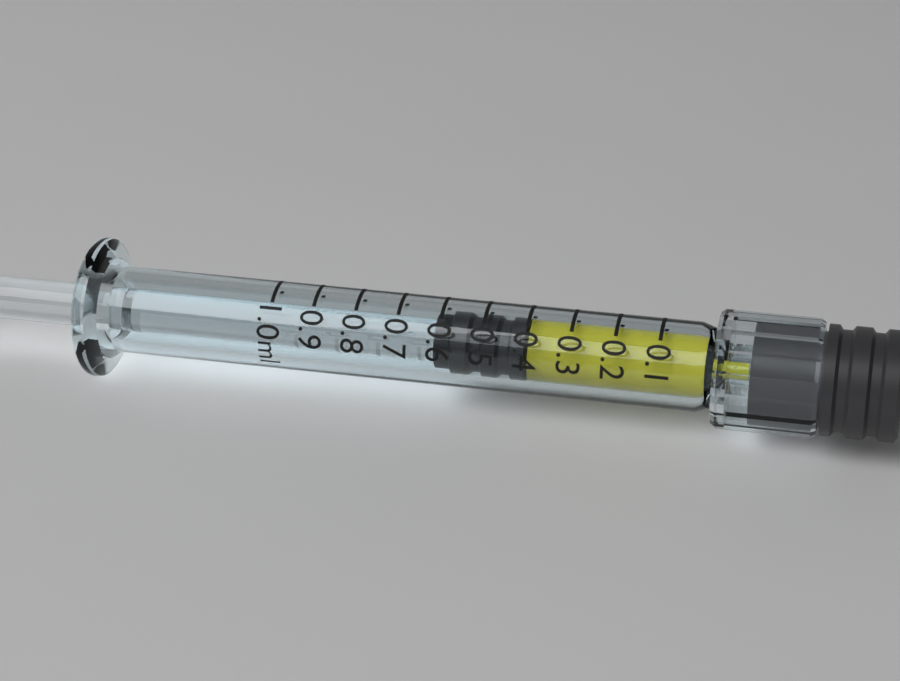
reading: 0.4 ml
